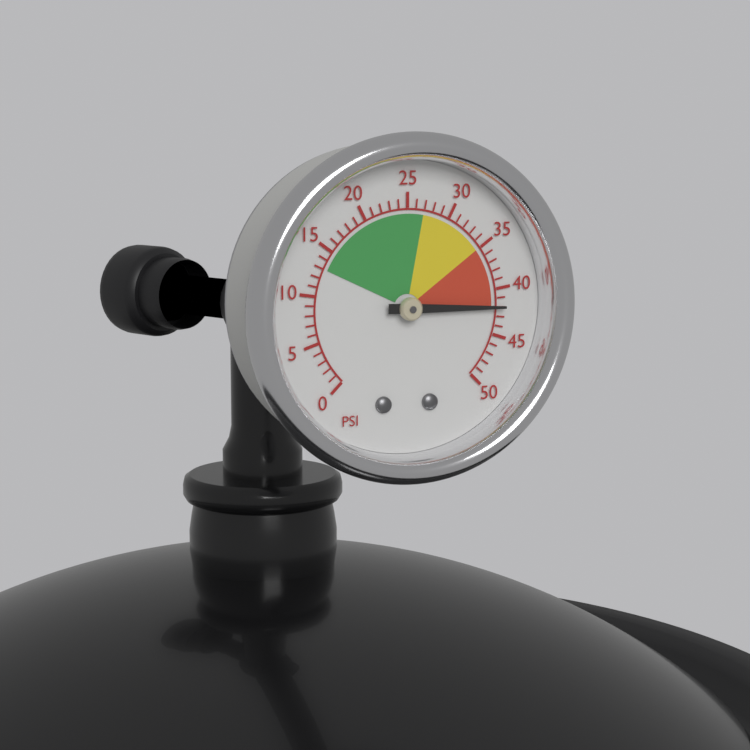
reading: 42 psi
